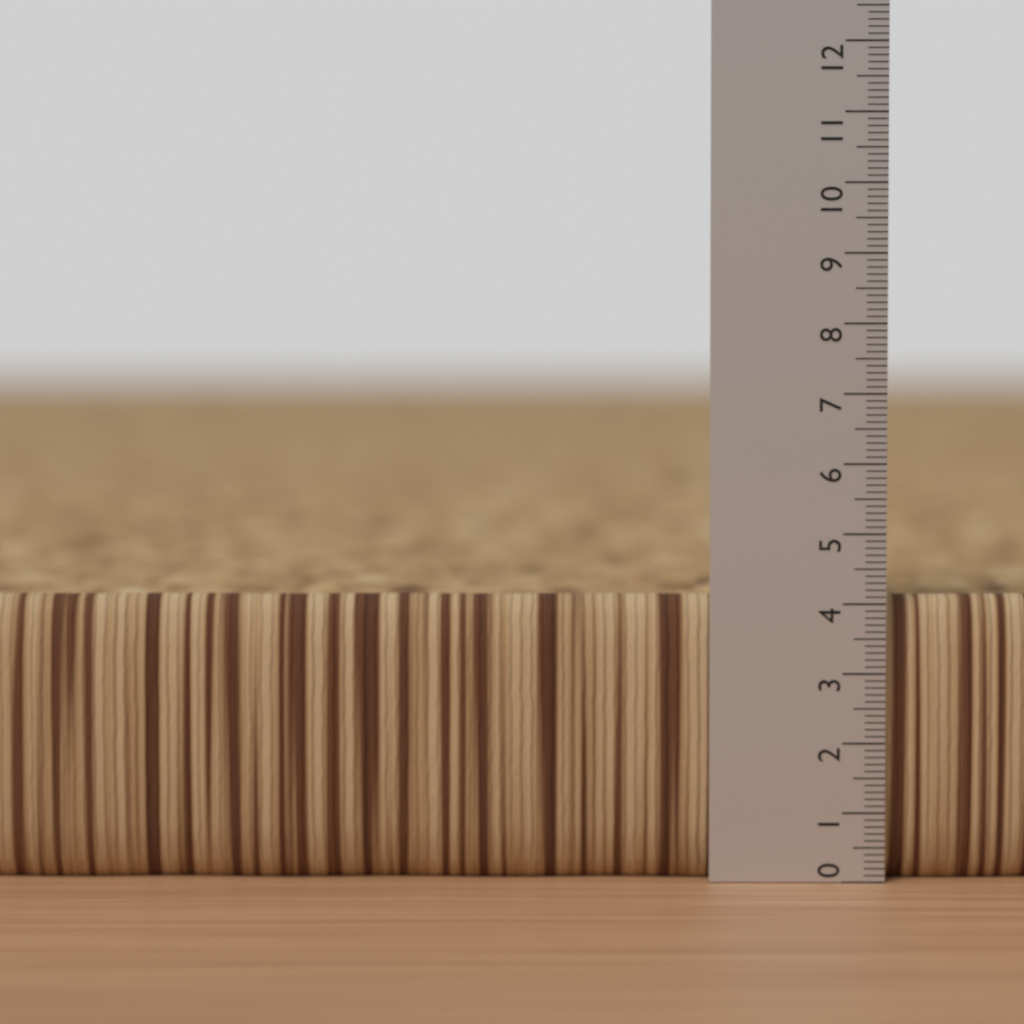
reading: 4.1 (no unit)
